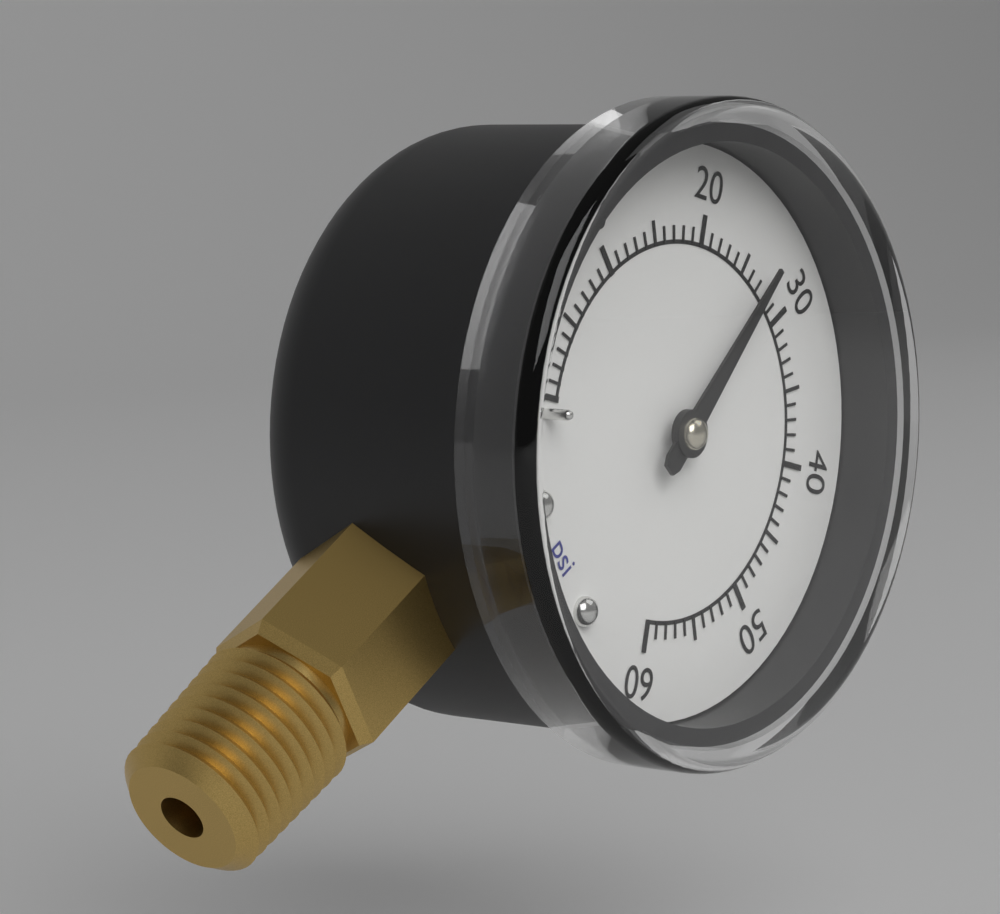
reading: 27 psi
